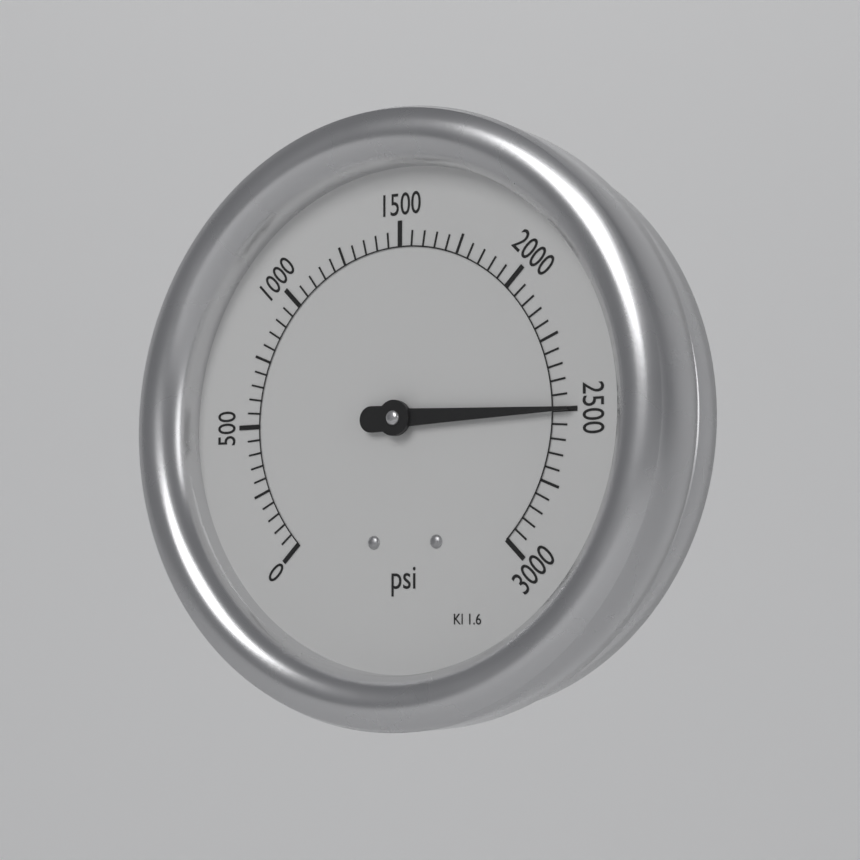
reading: 2500 psi
